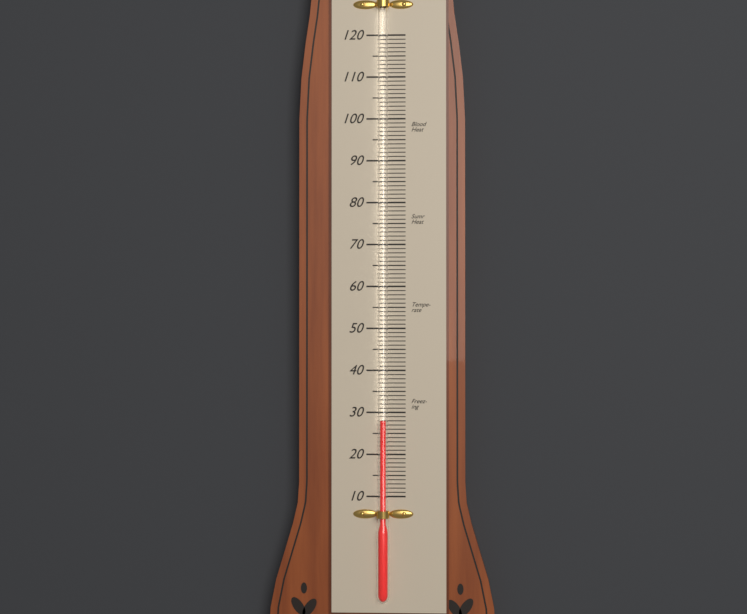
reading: 28 (no unit)
